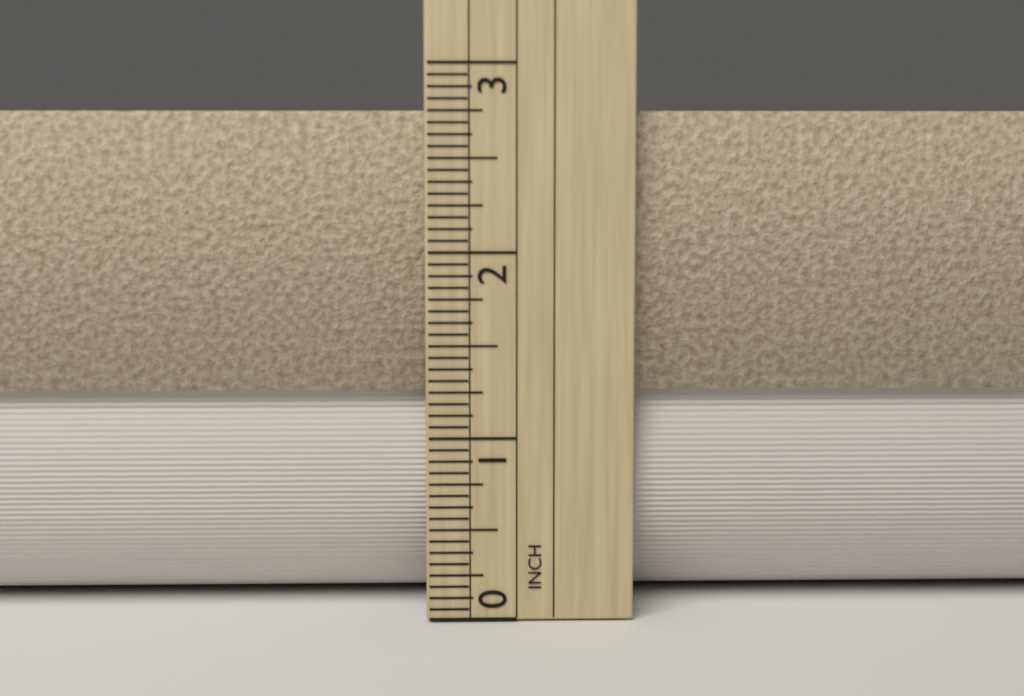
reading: 2.7500 in
